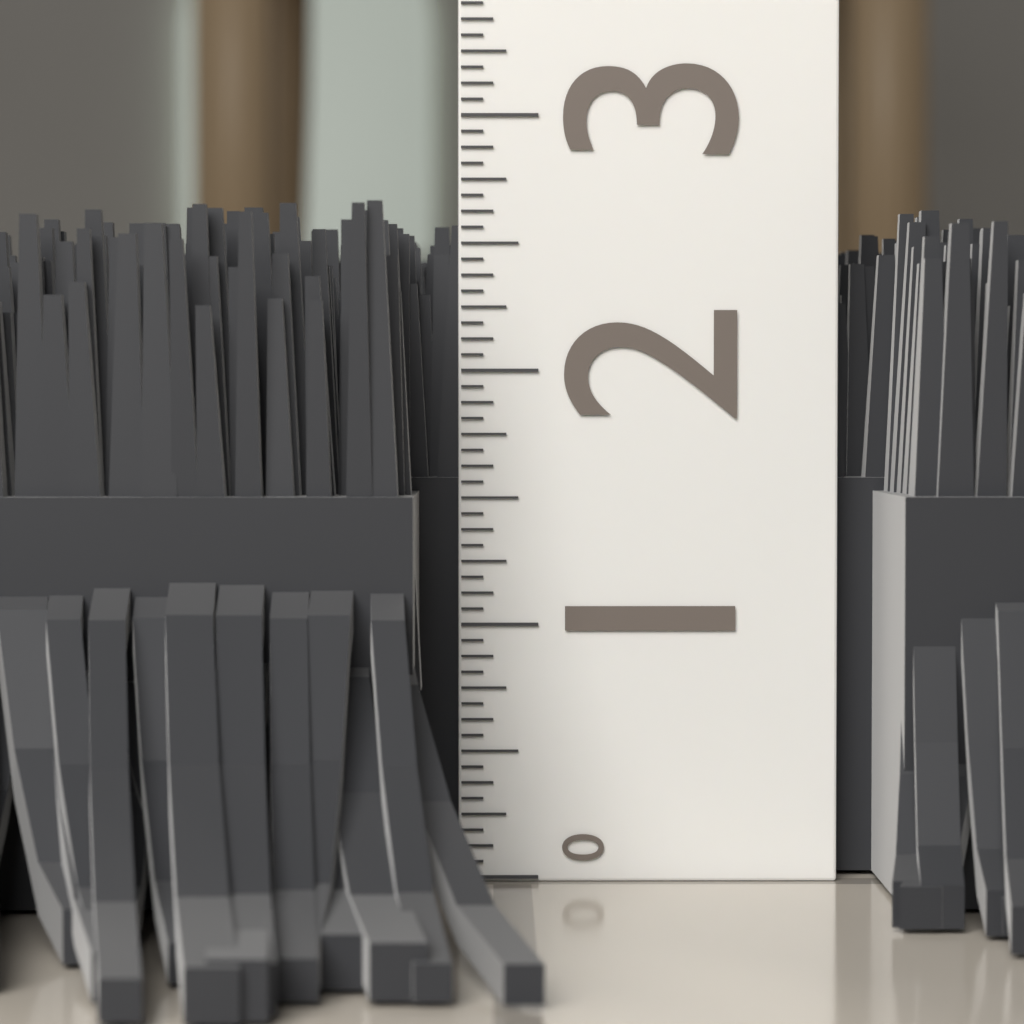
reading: 2.6250 (no unit)
